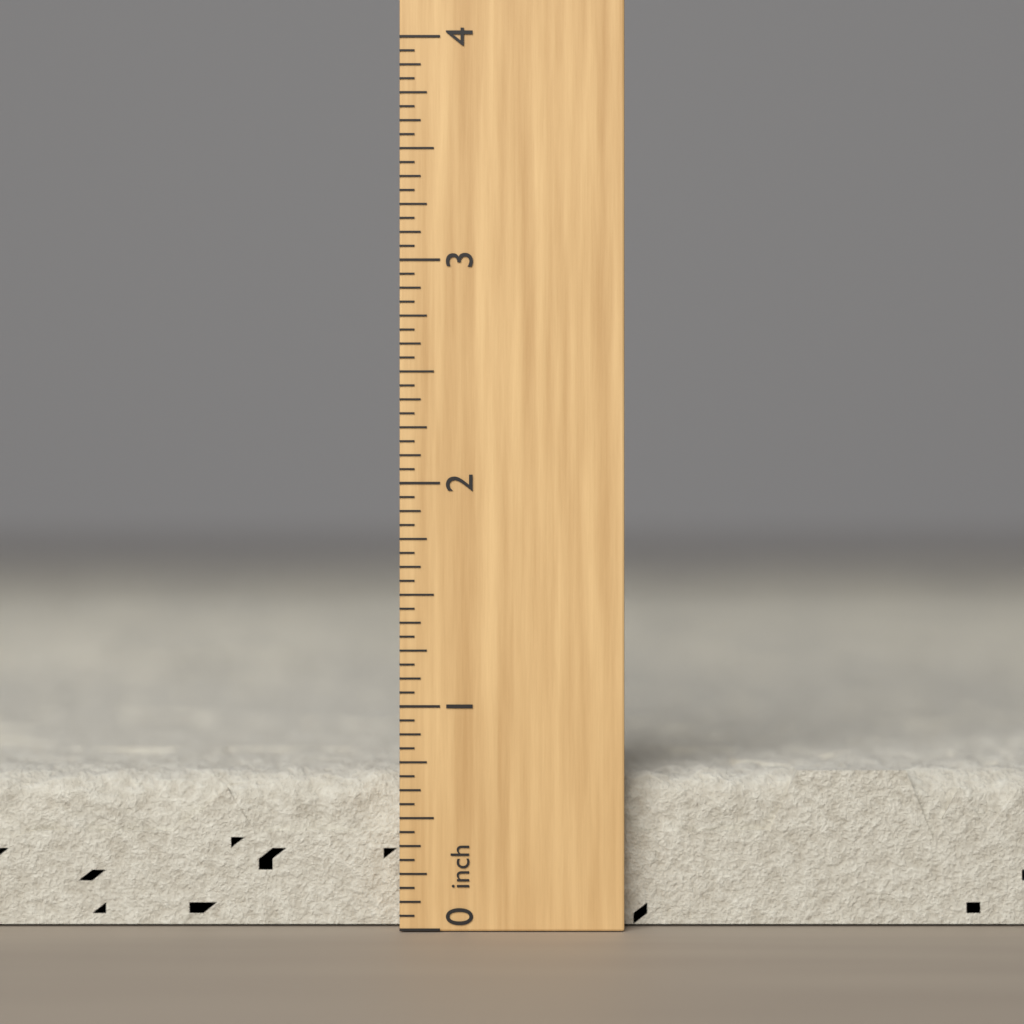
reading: 0.7000 inch
